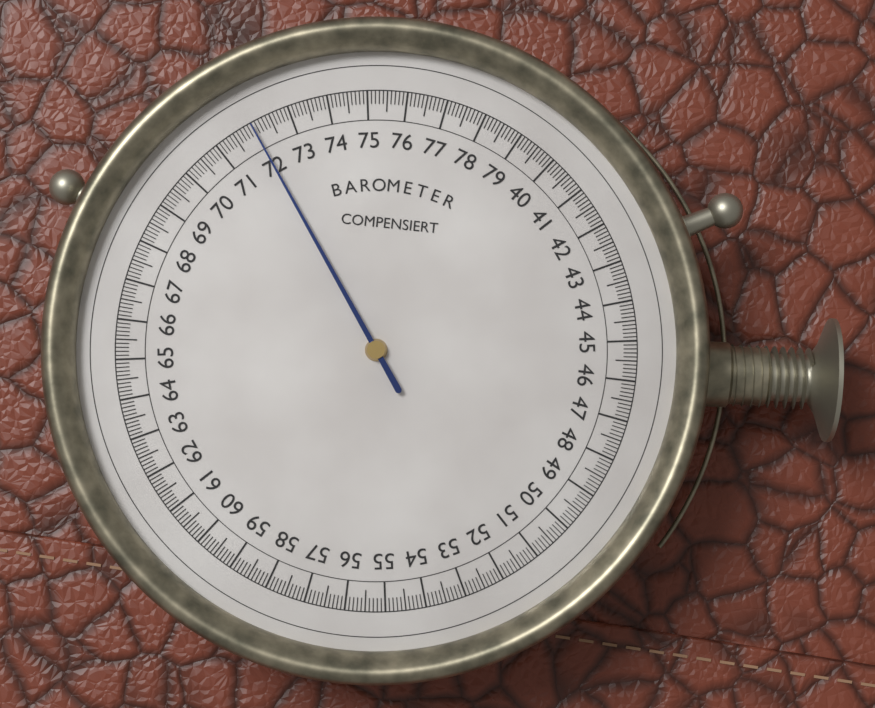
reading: 72.0 (no unit)
